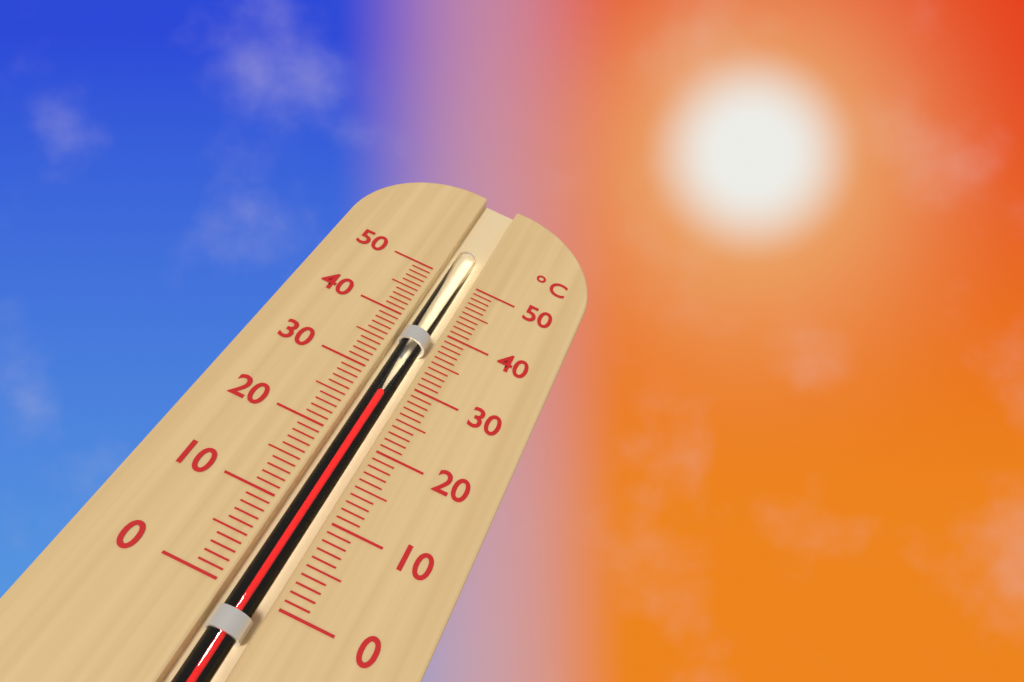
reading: 28 °C
